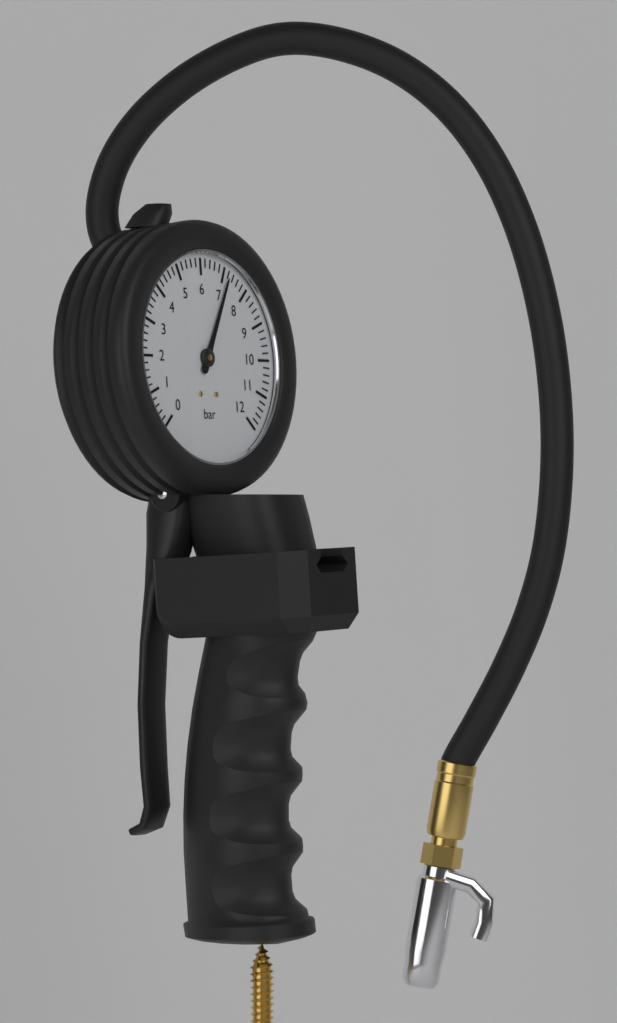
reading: 7.2 bar
